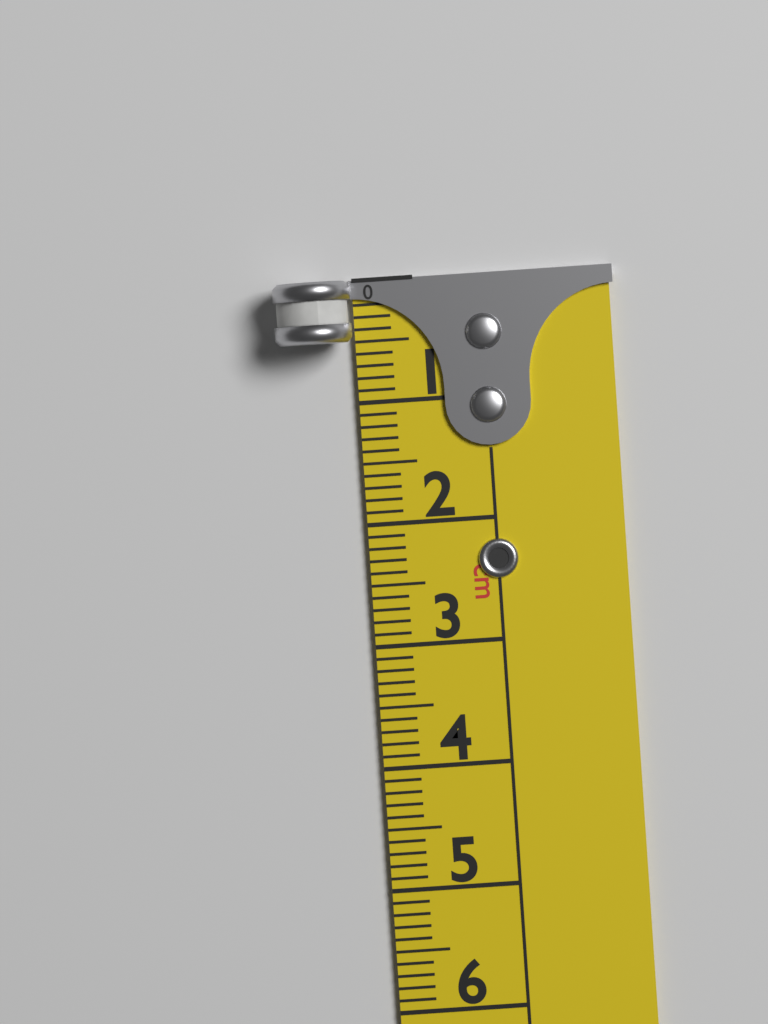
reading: 0.5 cm
